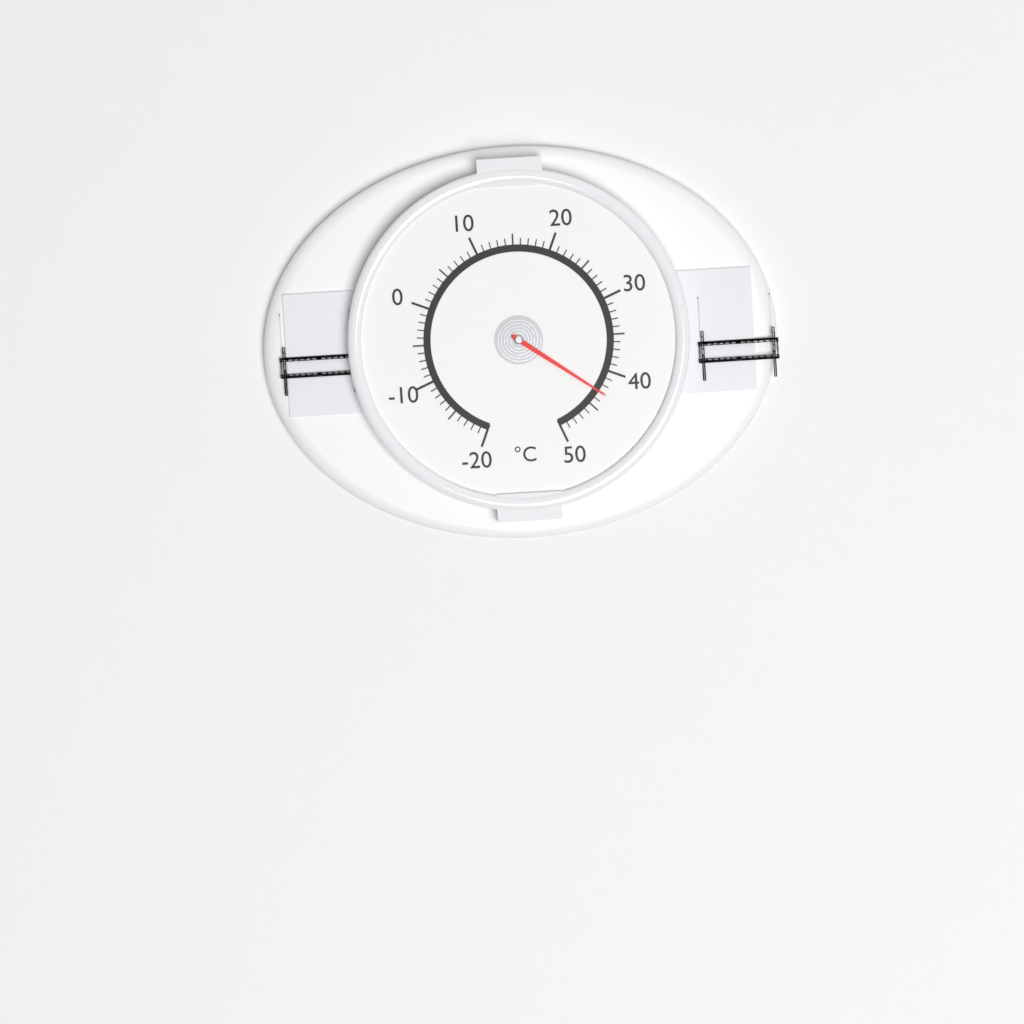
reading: 43 °C
